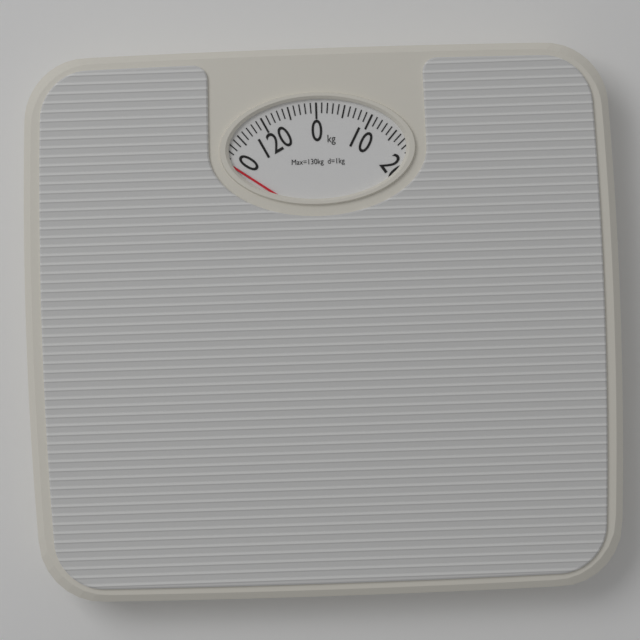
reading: 110 kg
